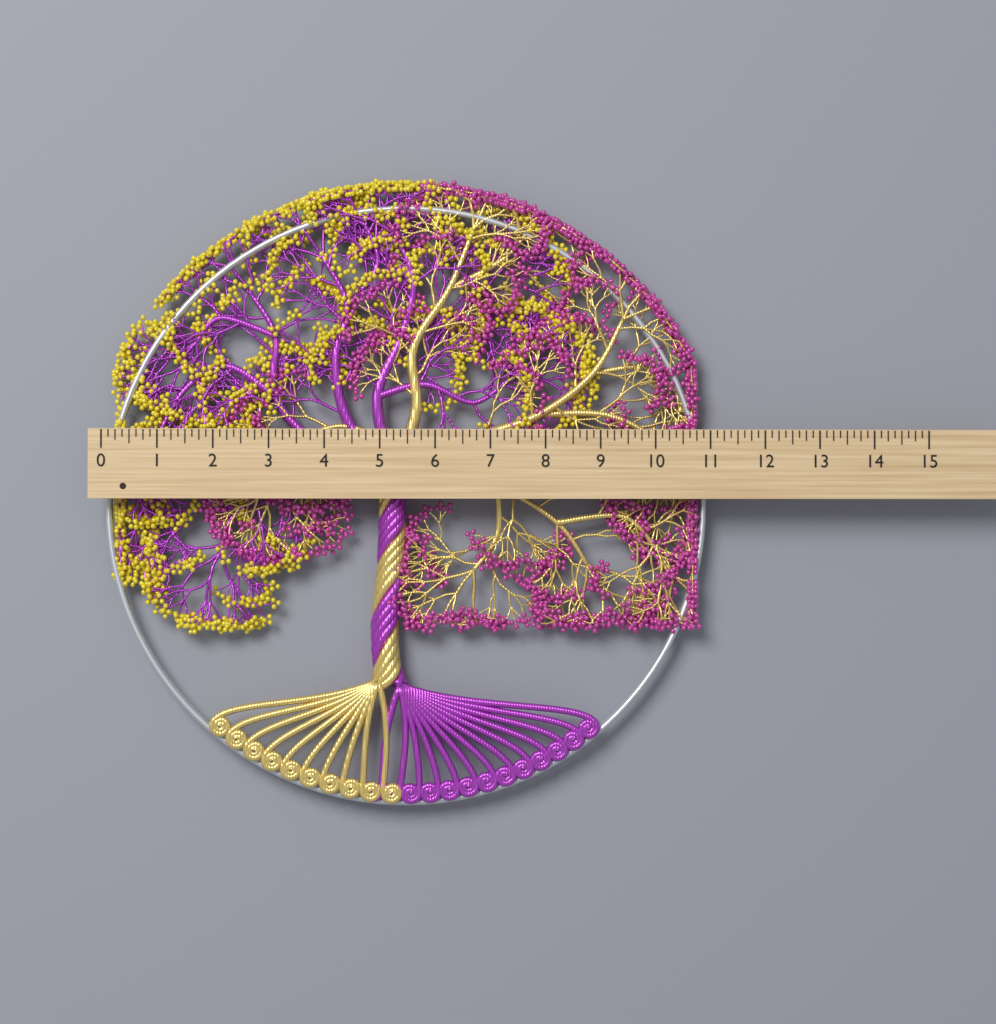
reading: 11.000 (no unit)
